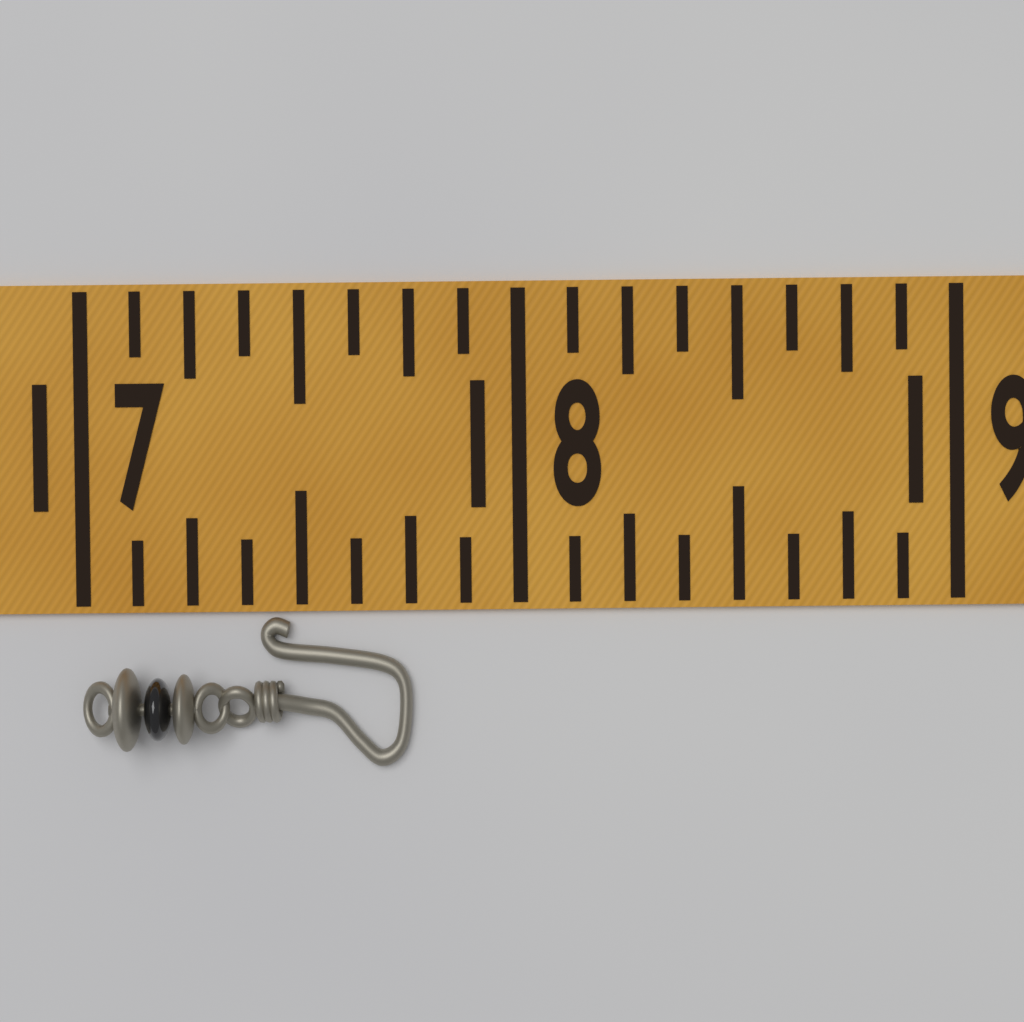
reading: 17.750 (no unit)
